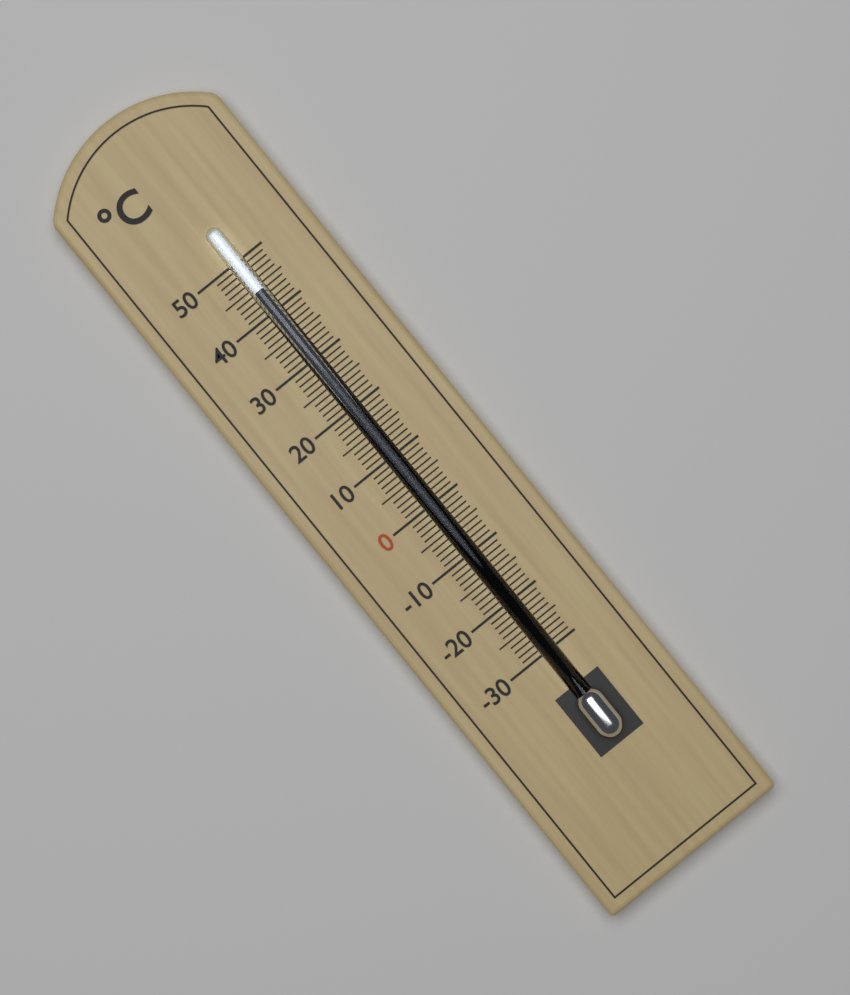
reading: 44 °C
